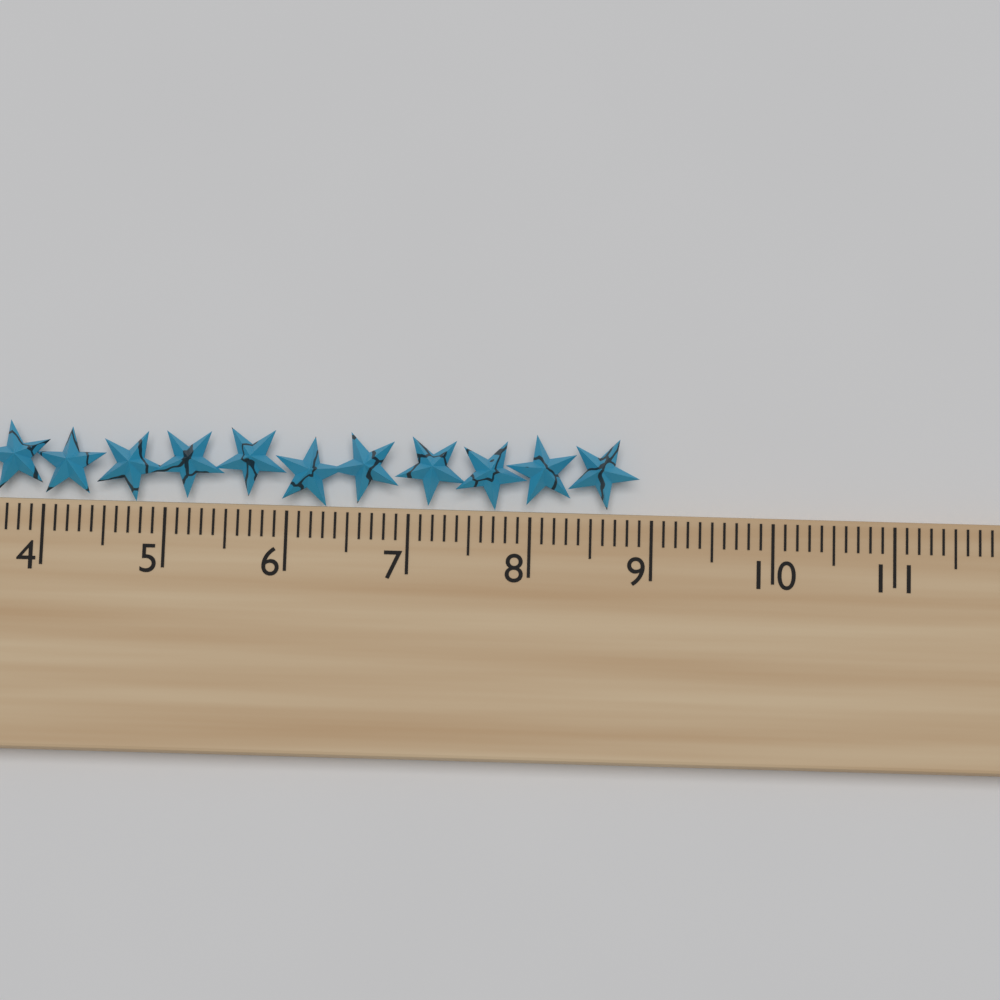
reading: 8.9 cm
